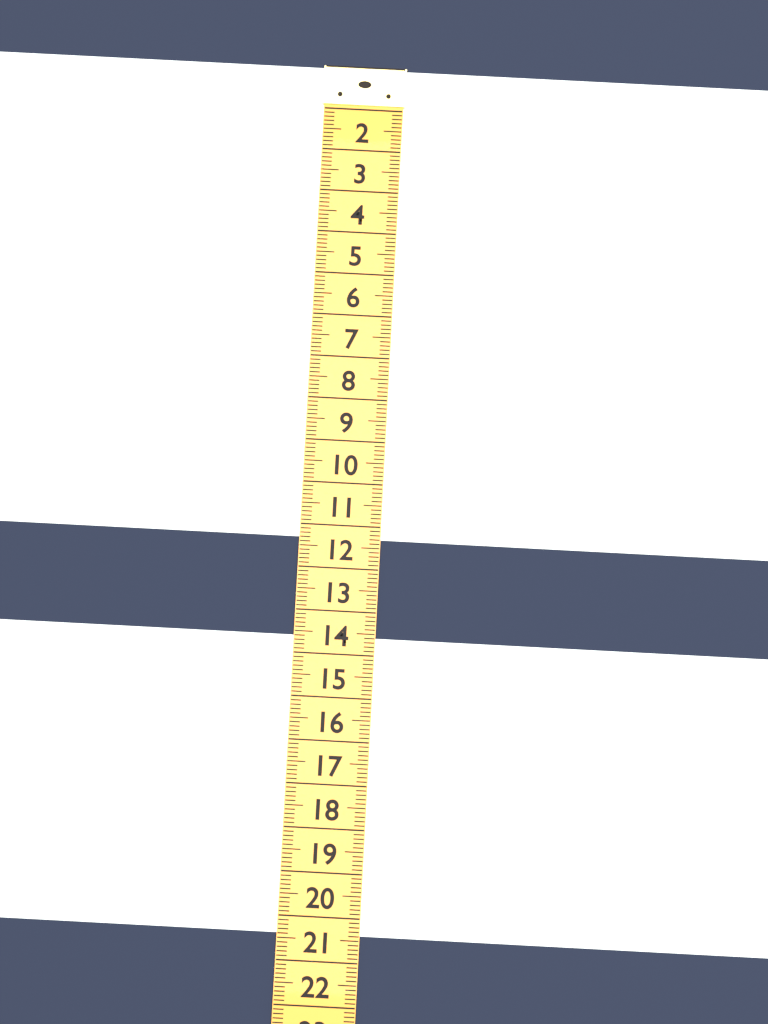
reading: 11.3 (no unit)
